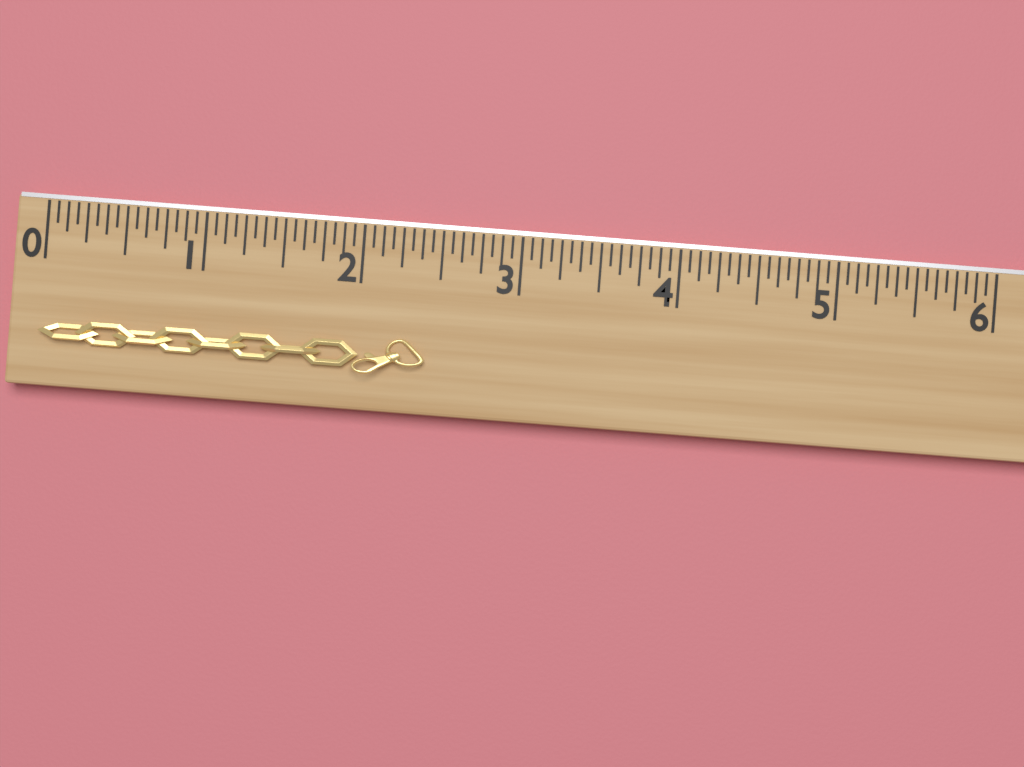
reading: 2.4375 (no unit)
